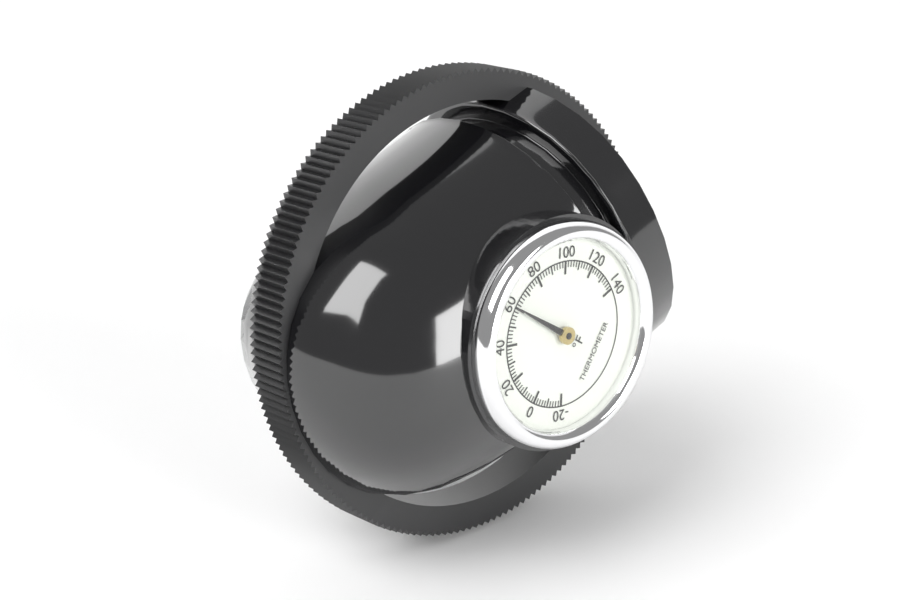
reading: 60 °F
